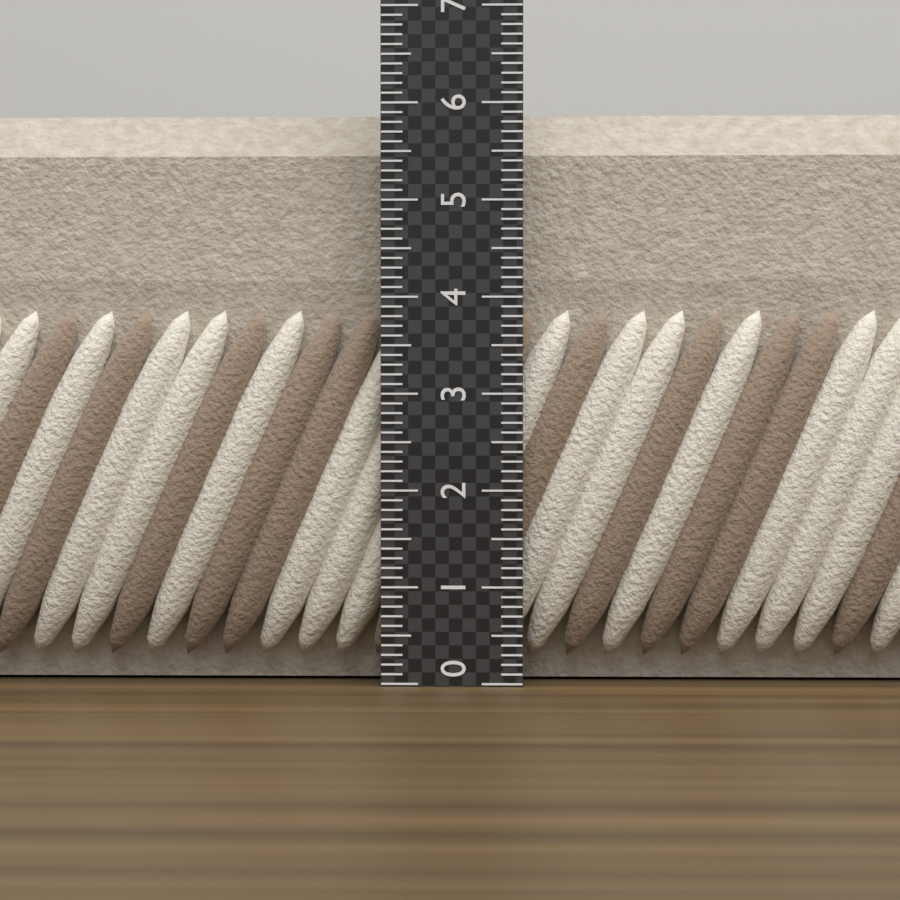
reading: 6.0 (no unit)
